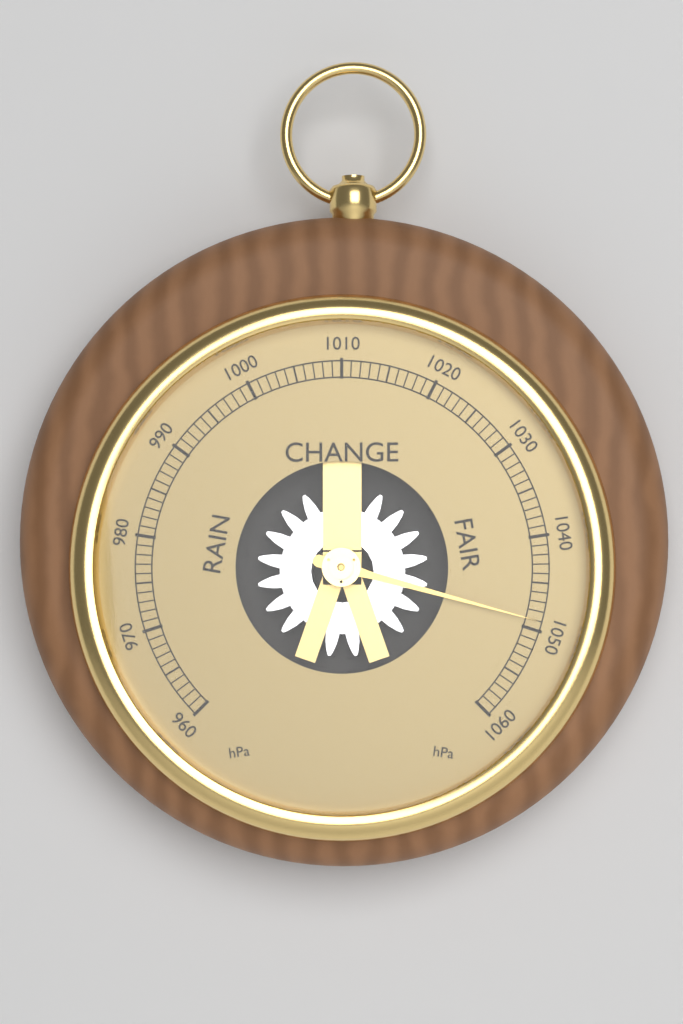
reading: 1049 hPa
